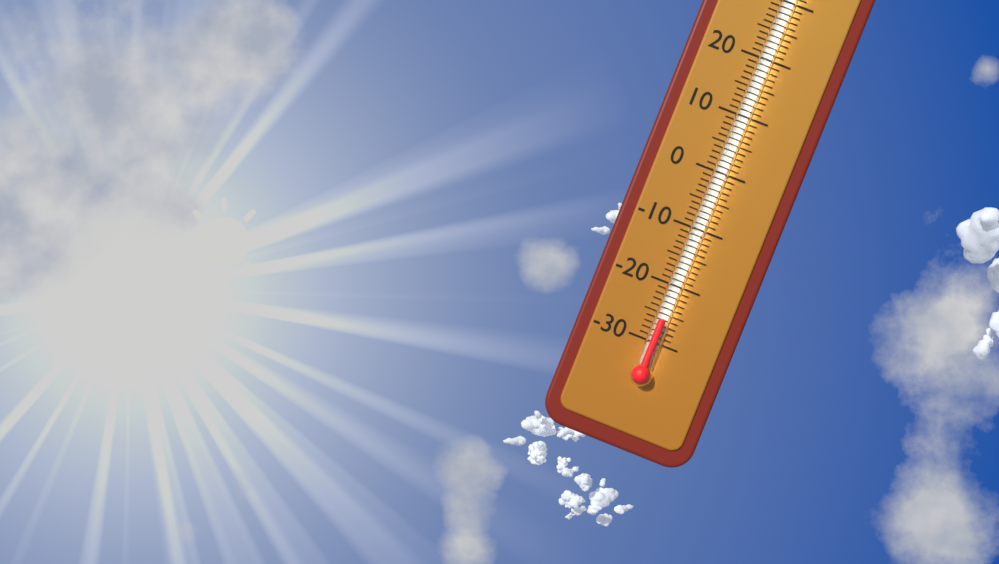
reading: -26 °C
